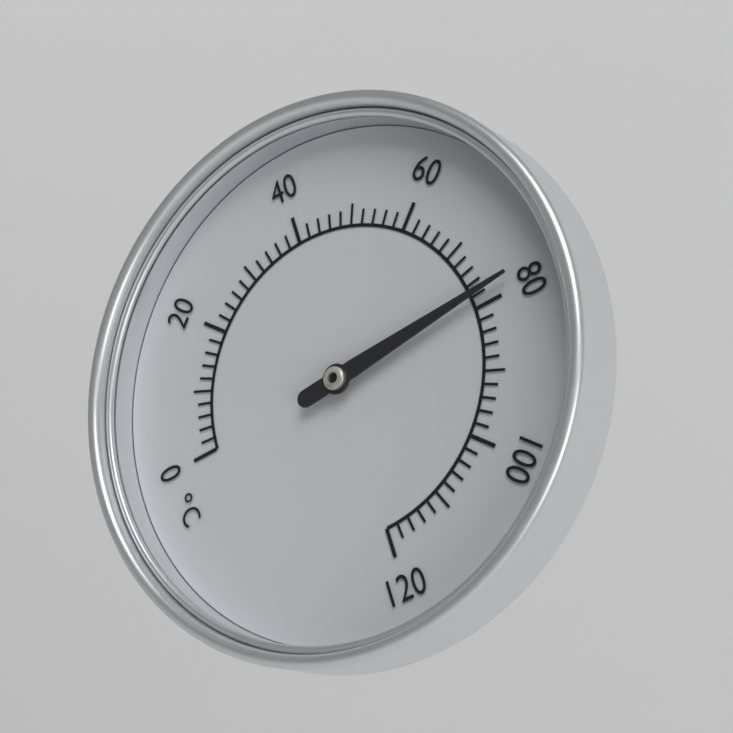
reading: 78 °C
